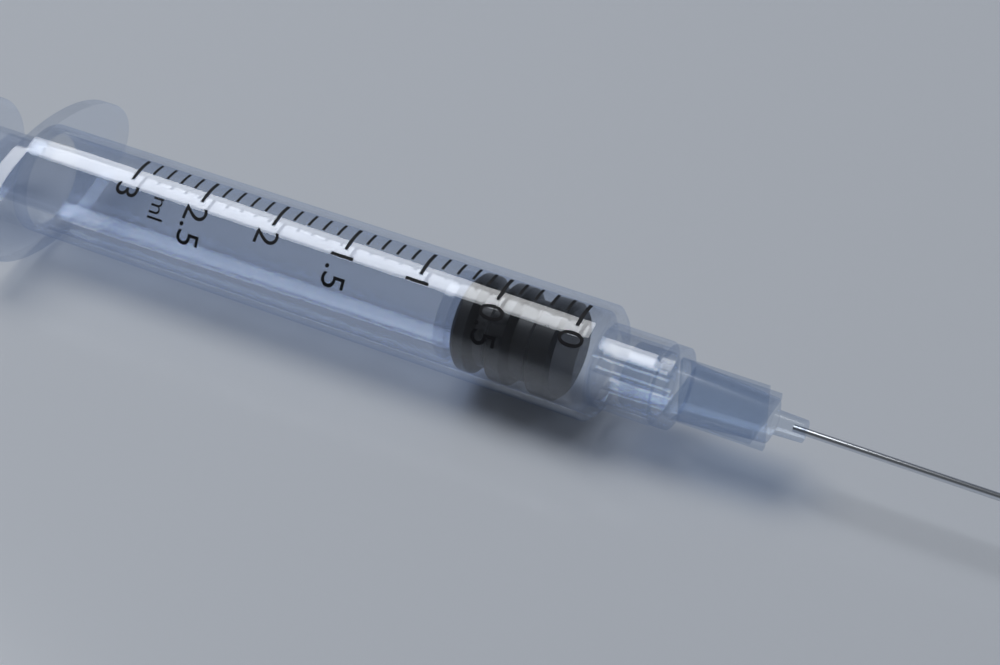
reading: 0.1 ml
